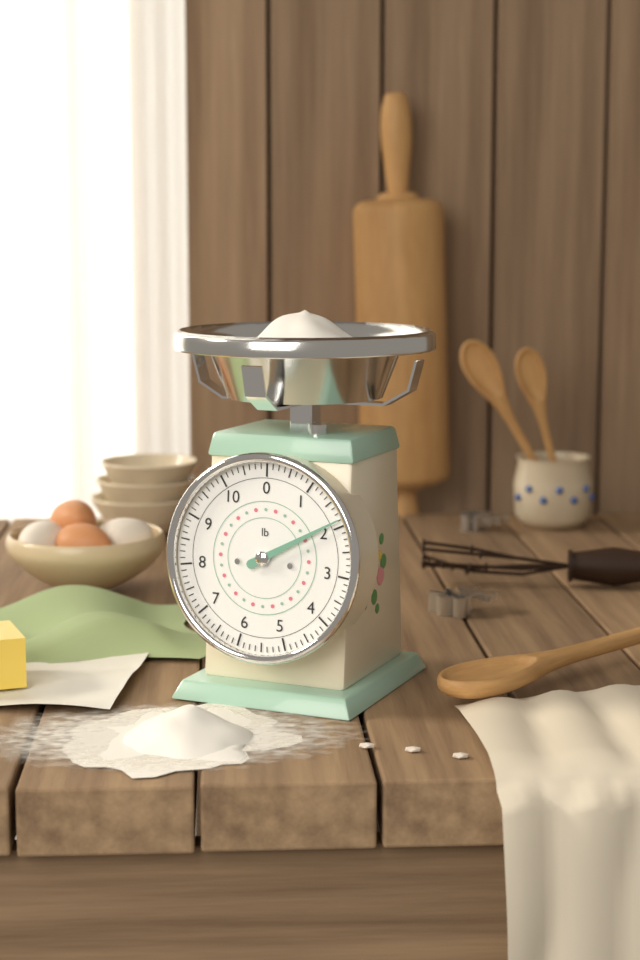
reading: 1.875 lb
